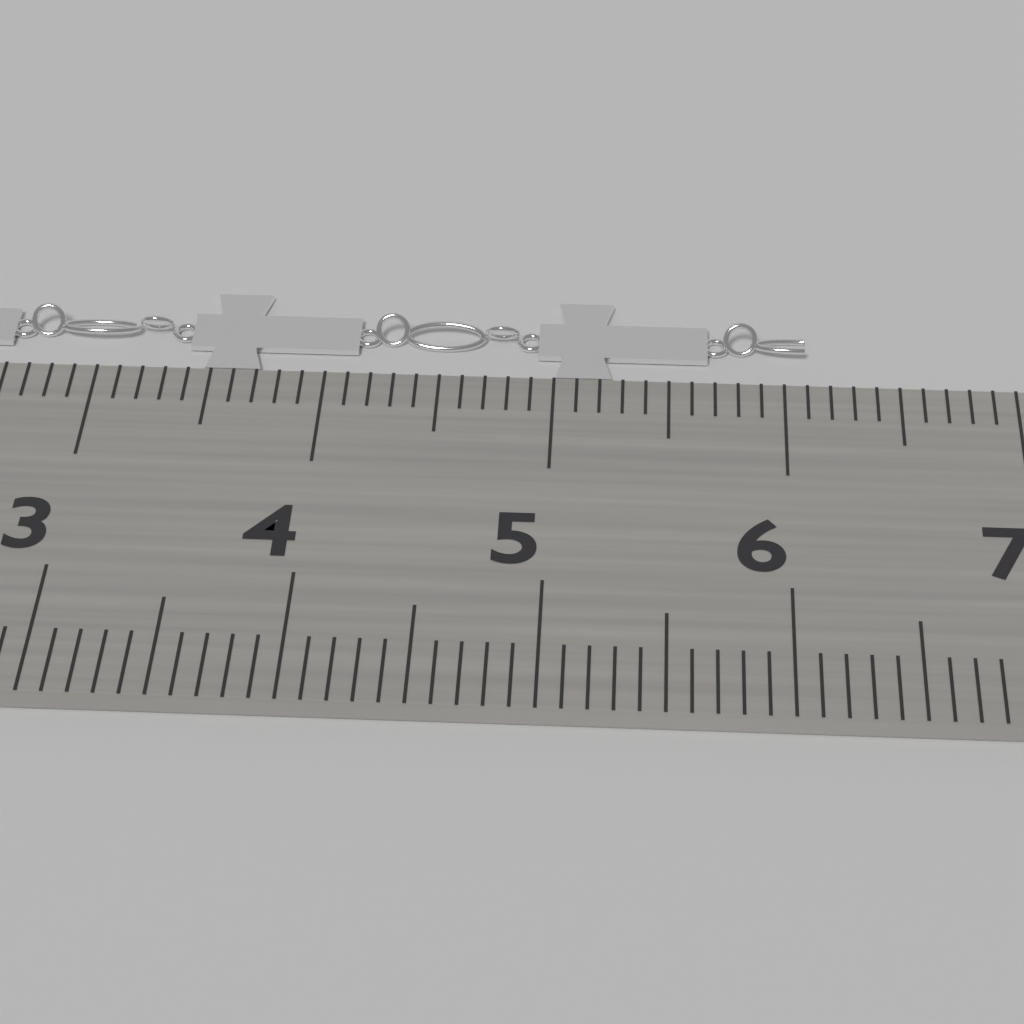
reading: 6.1 cm
